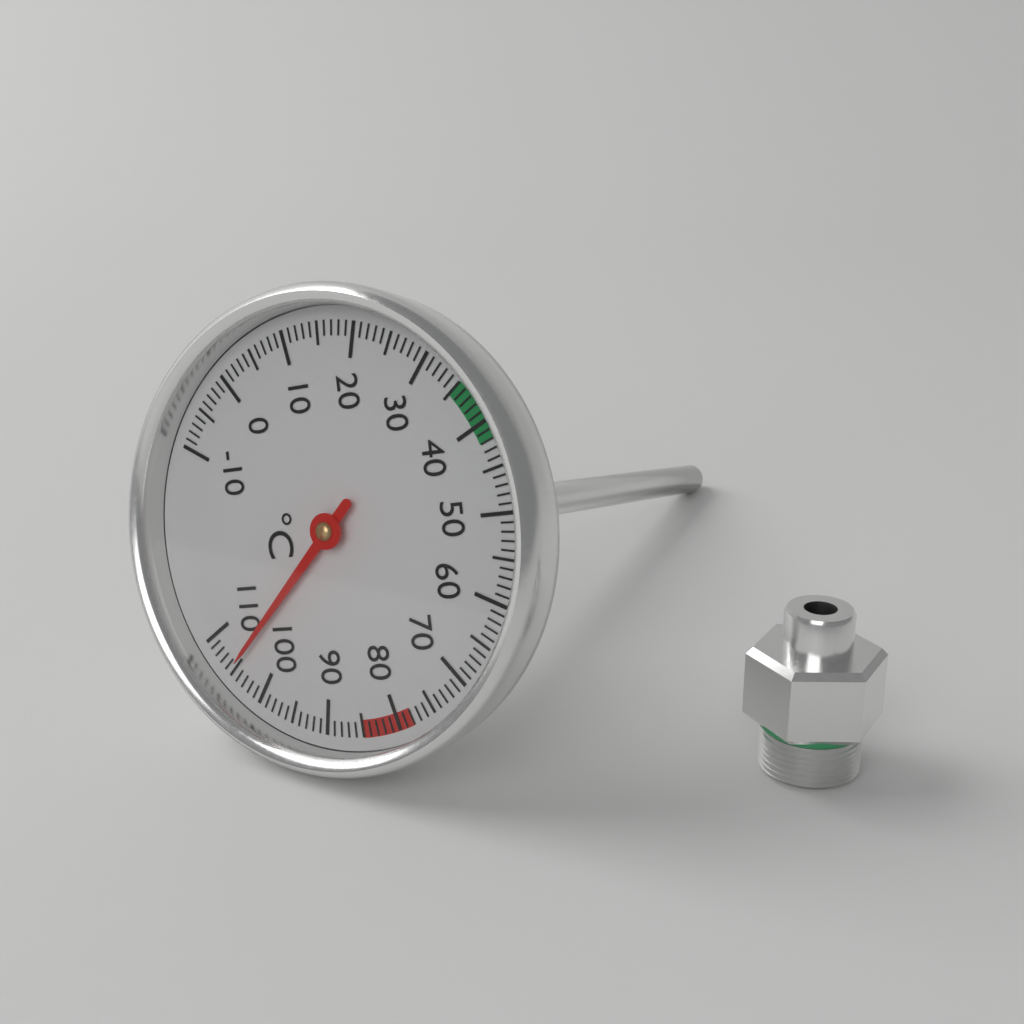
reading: 105 °C
